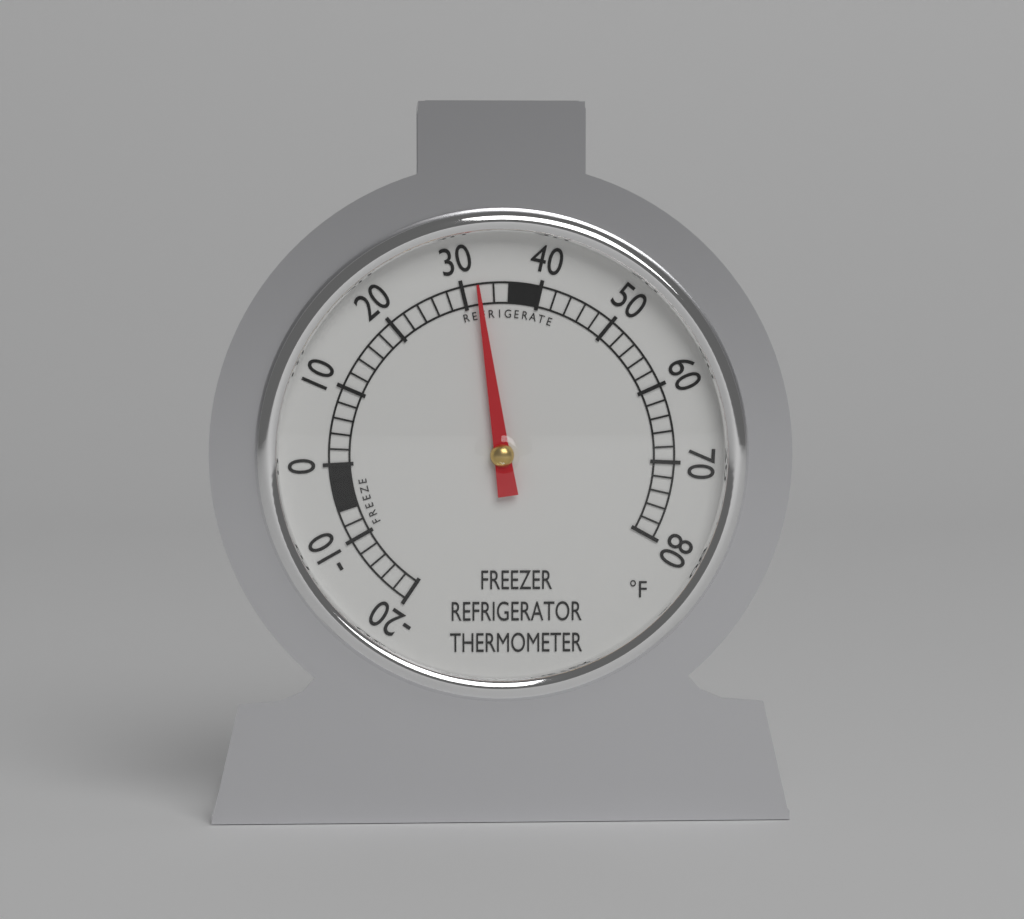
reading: 32 °F
